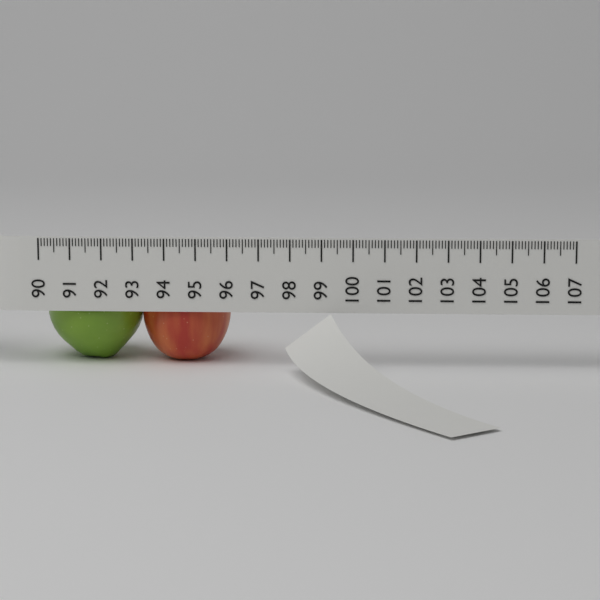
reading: 96.0 (no unit)
